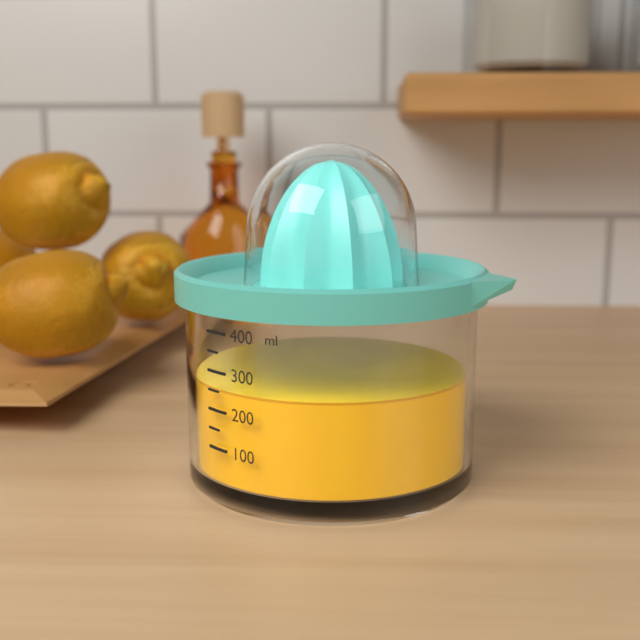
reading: 250 ml
